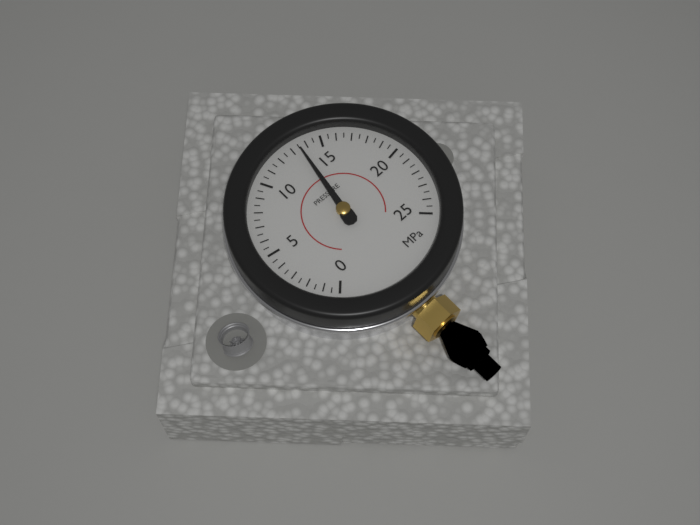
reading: 13.5 MPa
